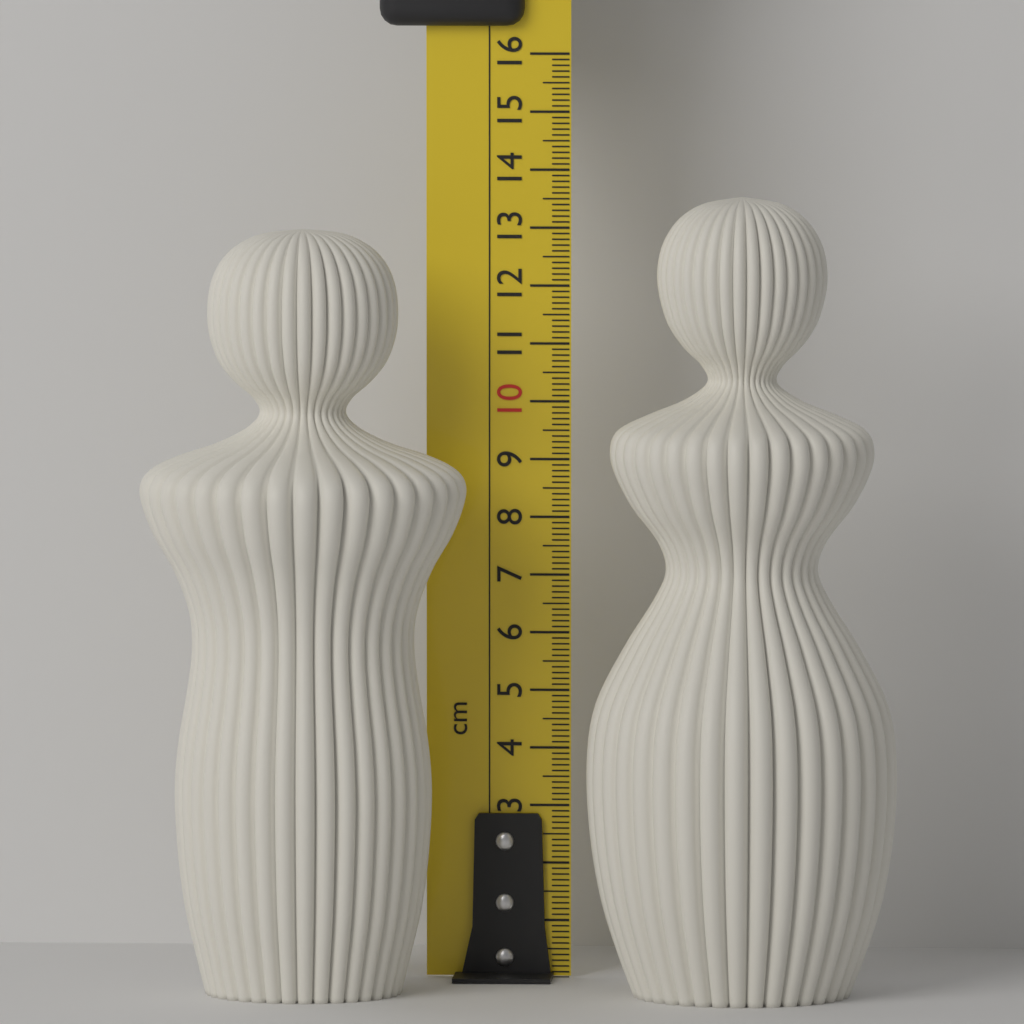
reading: 13.1 cm
